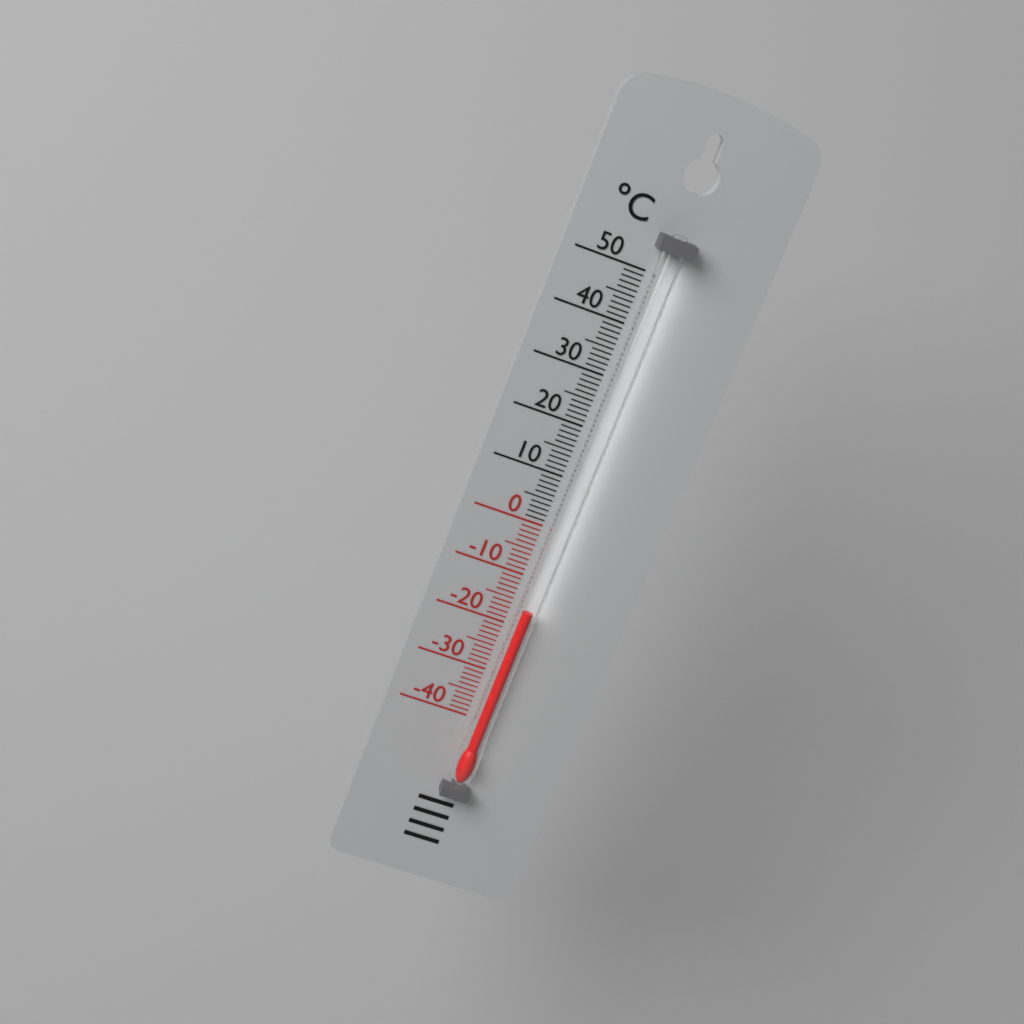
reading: -16 °C
